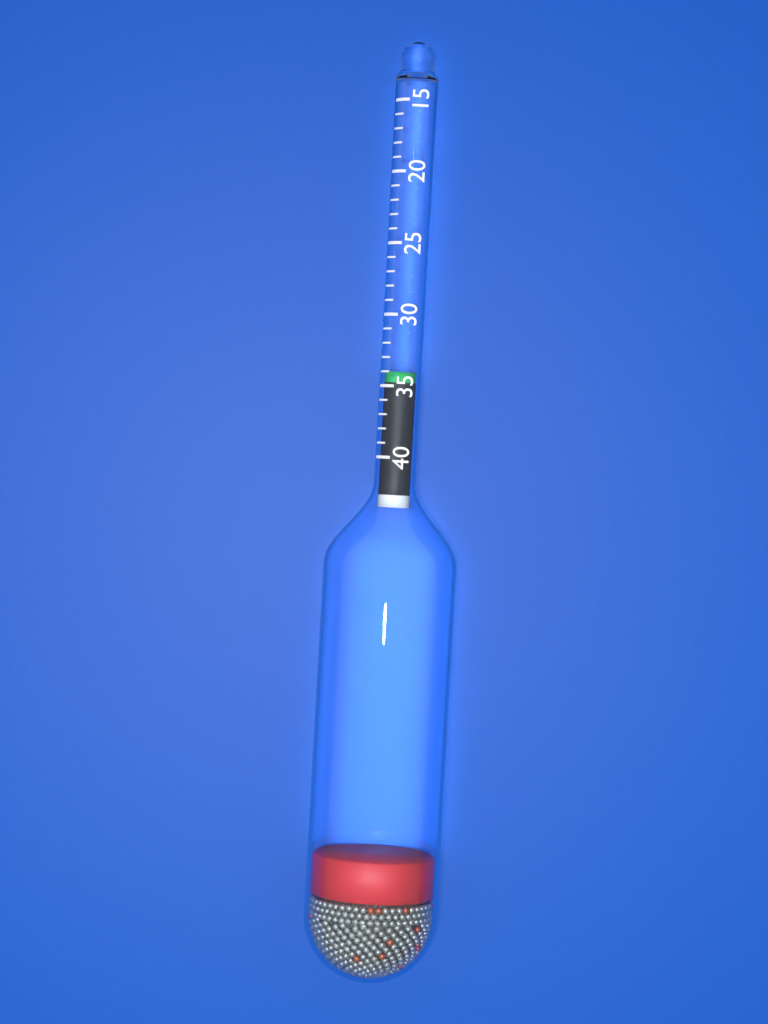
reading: 34 (no unit)
